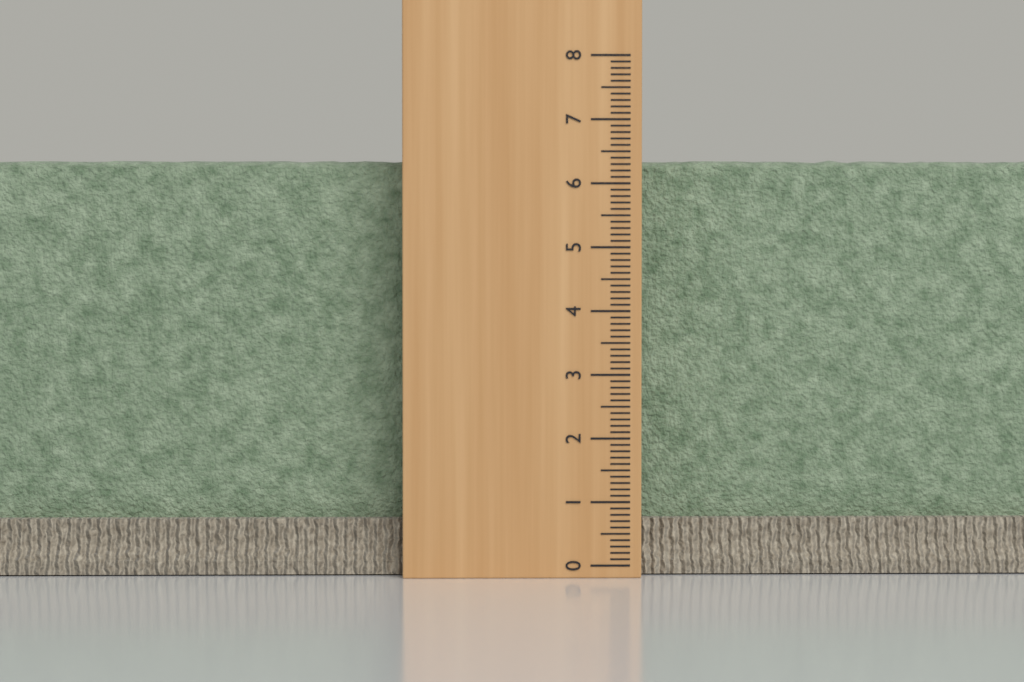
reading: 6.4 (no unit)
